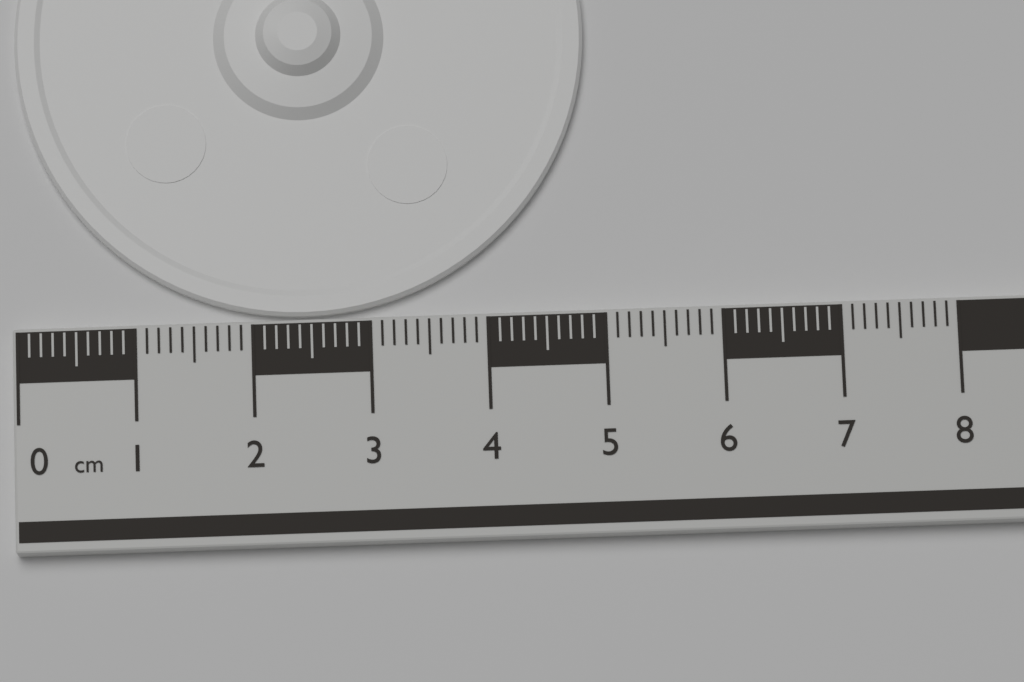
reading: 4.9 cm
